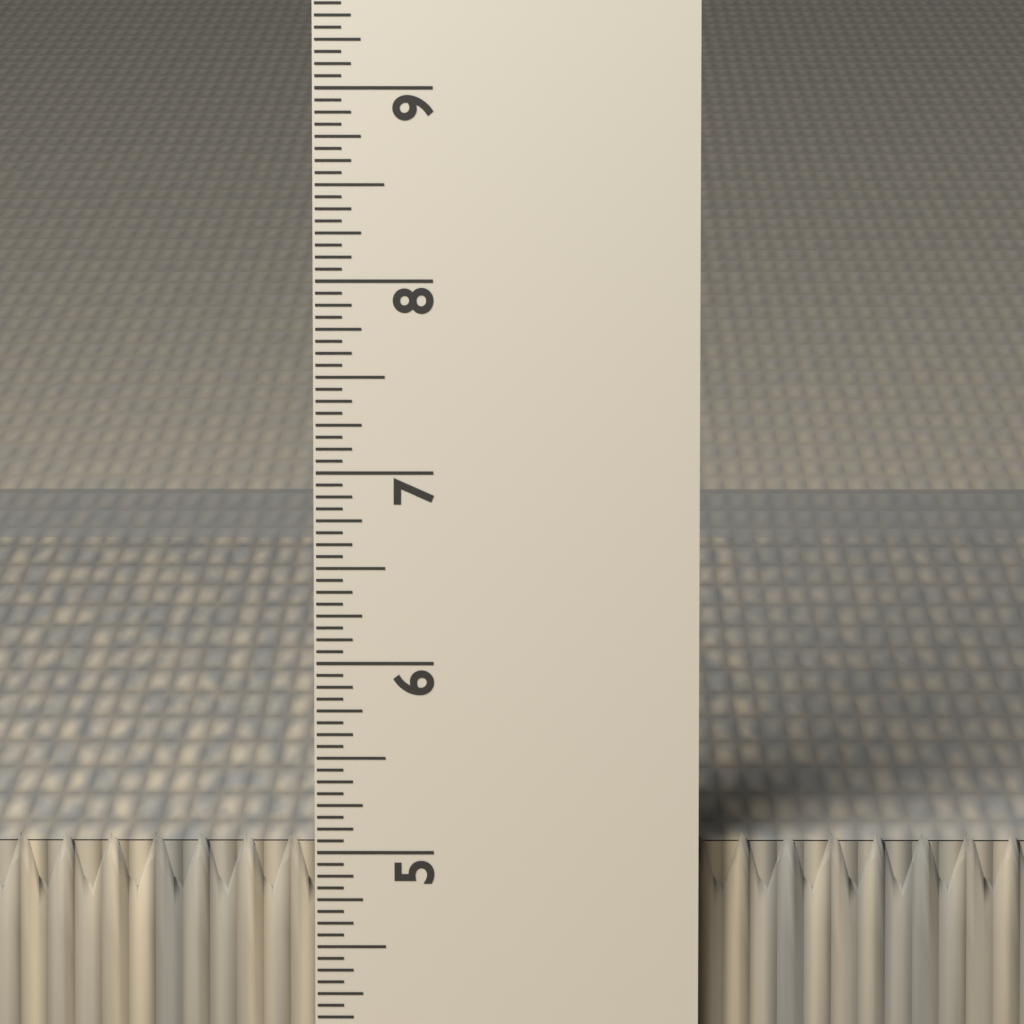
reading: 5.0625 in
